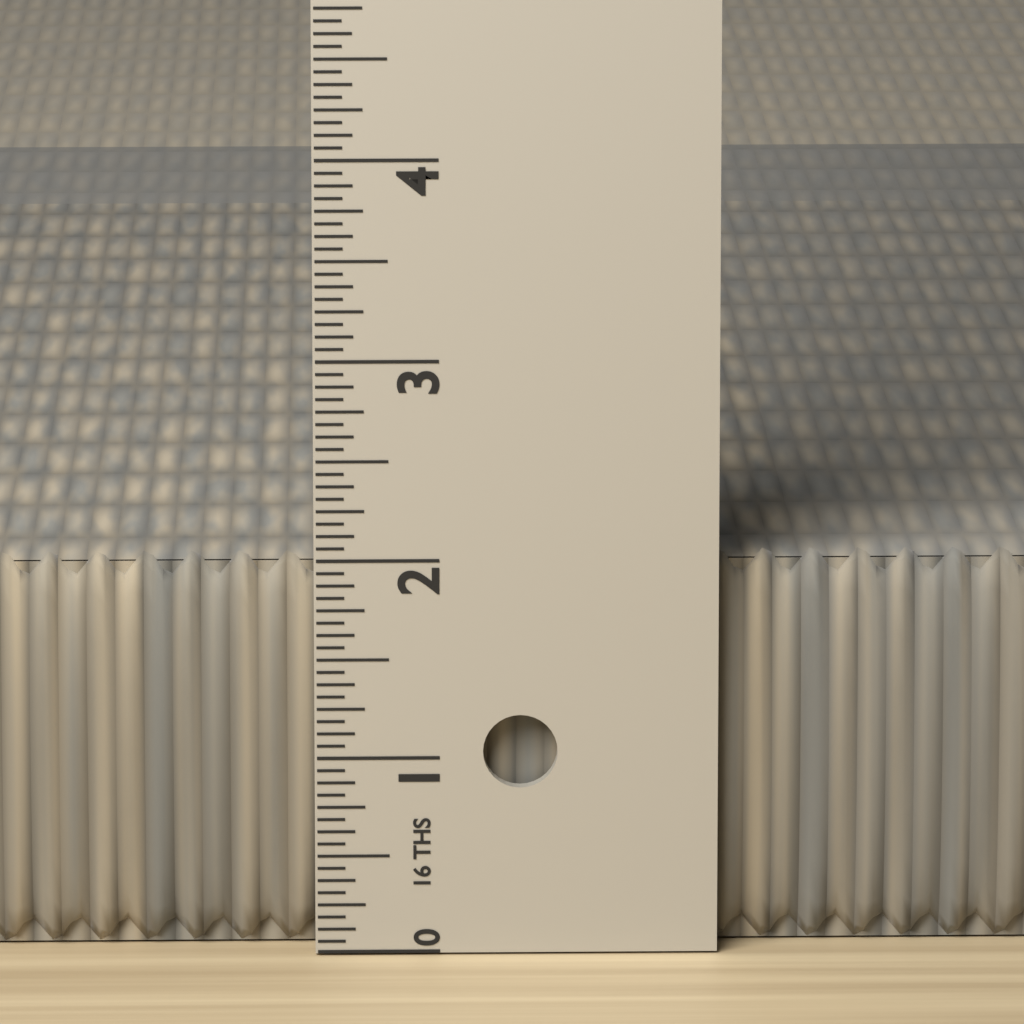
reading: 2.0000 in
